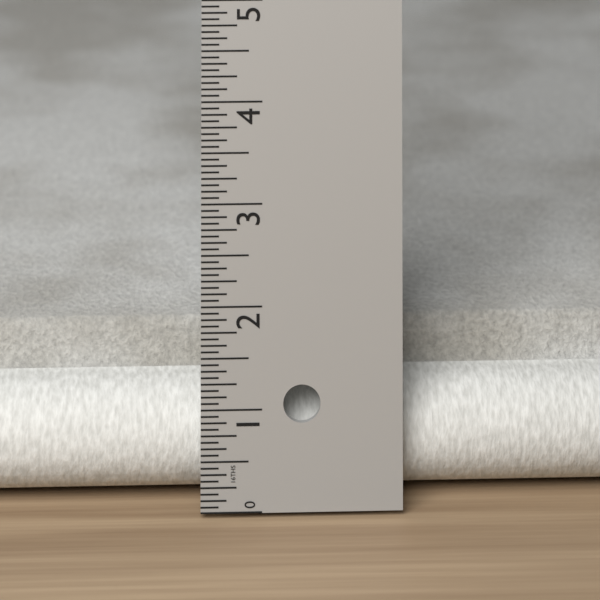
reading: 1.5000 in
